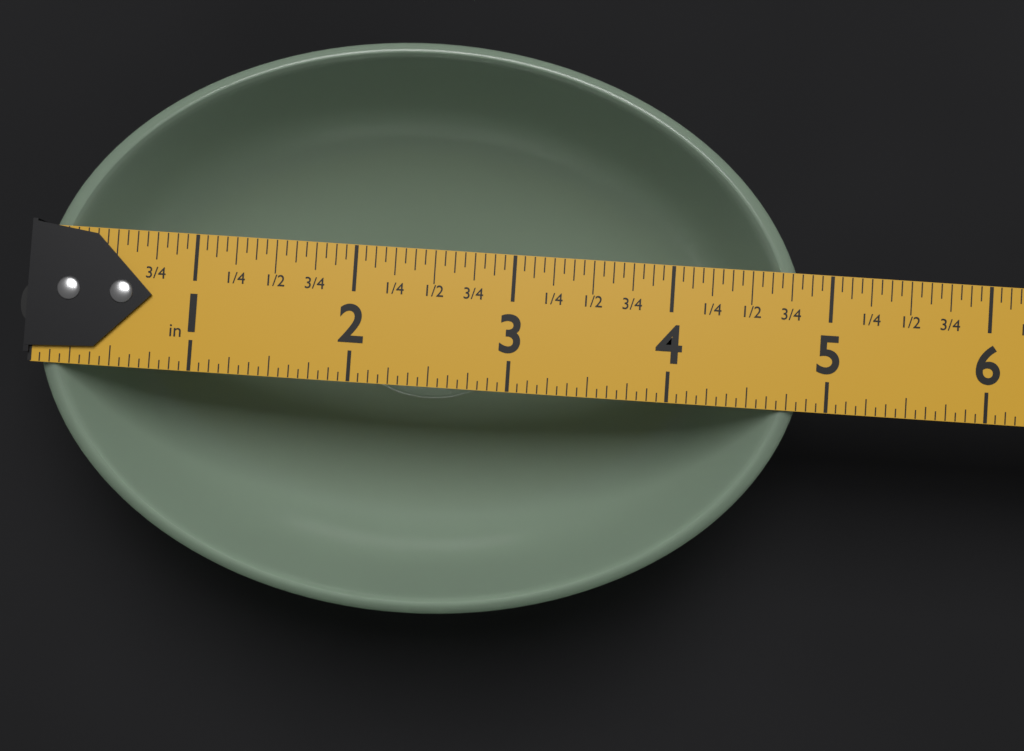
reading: 4.8750 in
